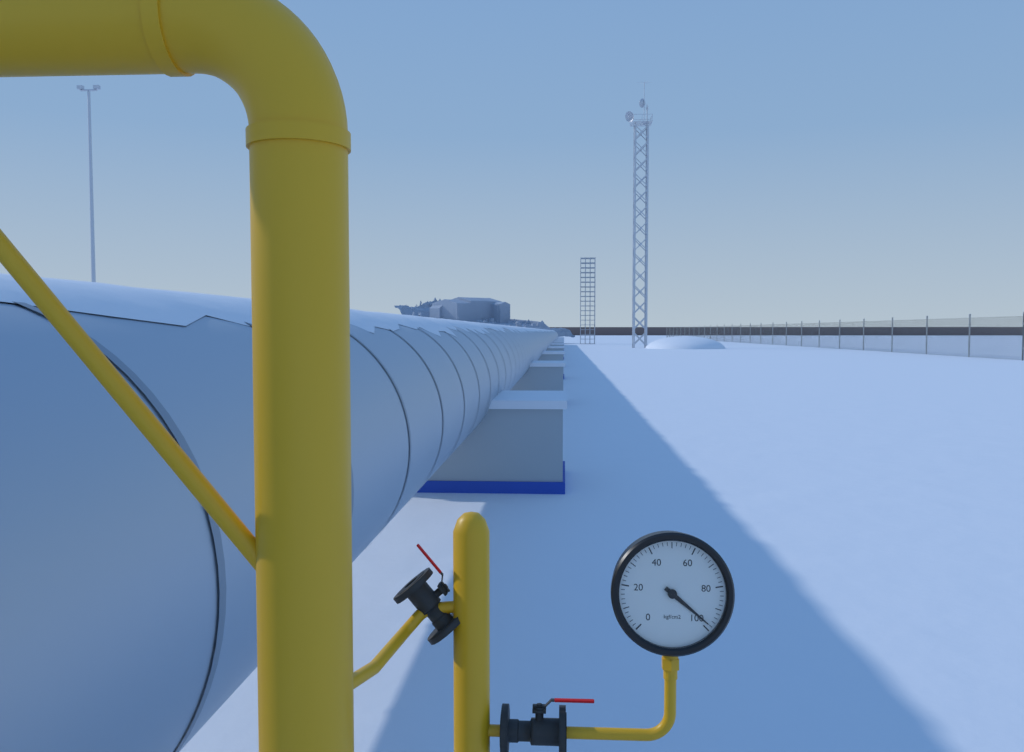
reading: 98 kgf/cm2
